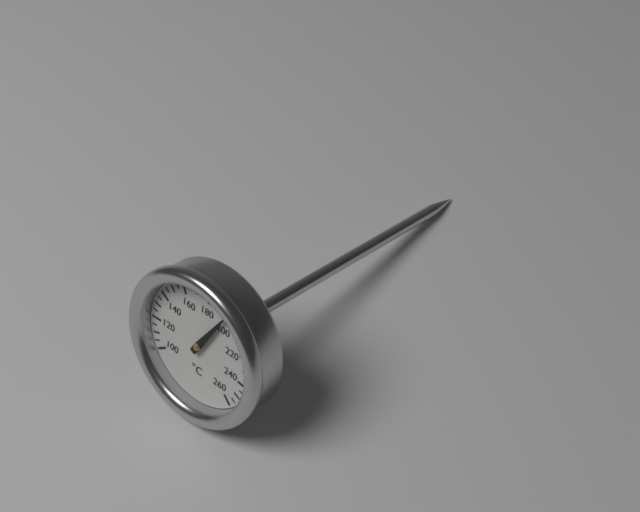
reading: 195 °C
